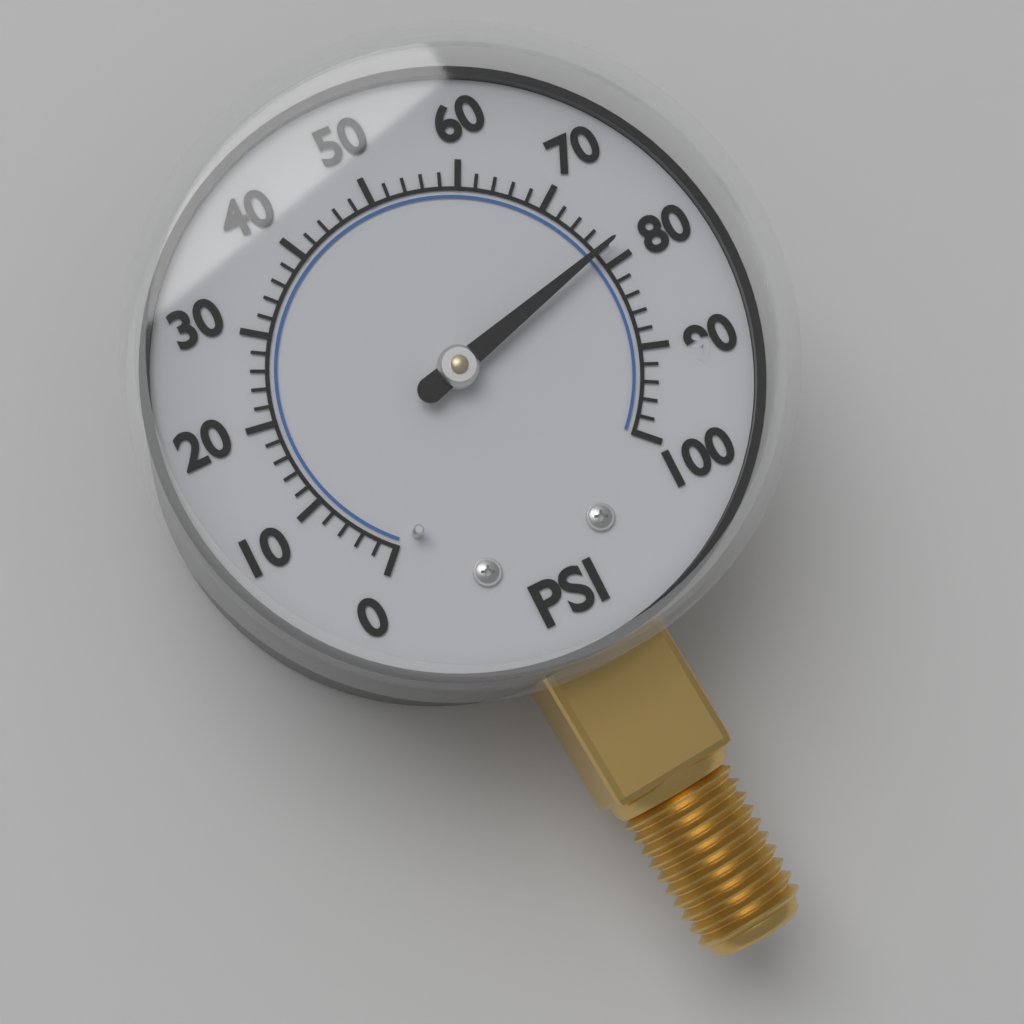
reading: 78 psi
